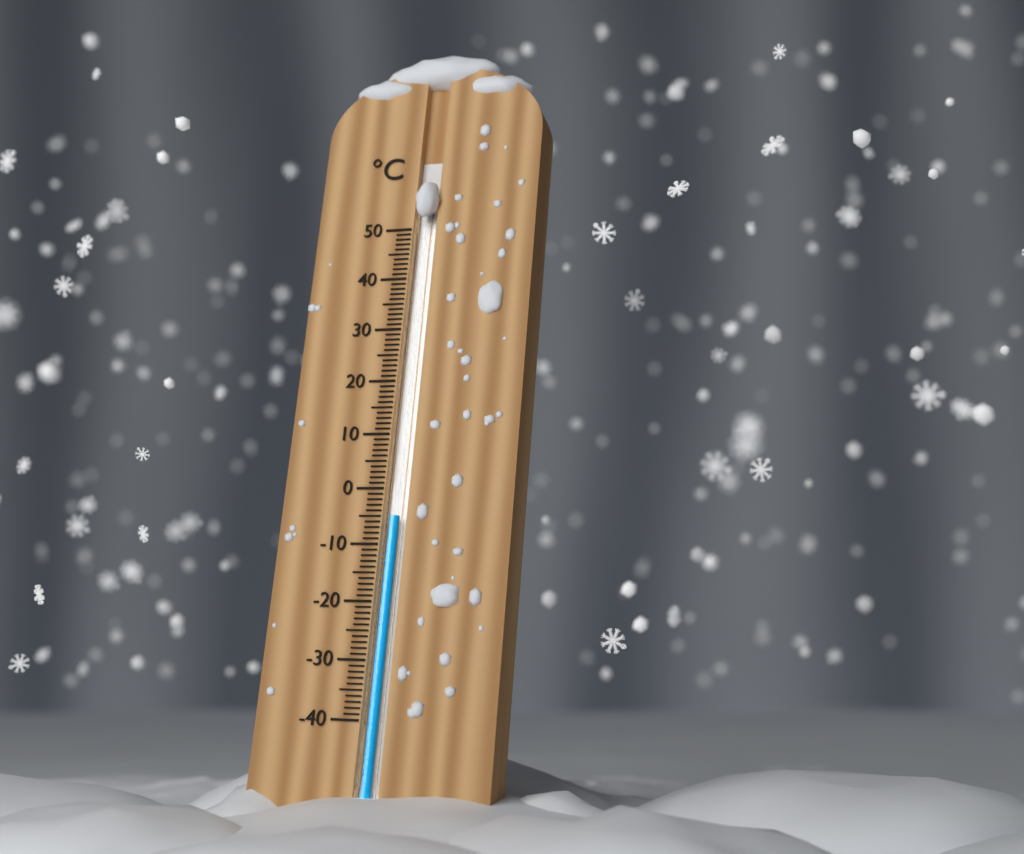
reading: -5 °C
